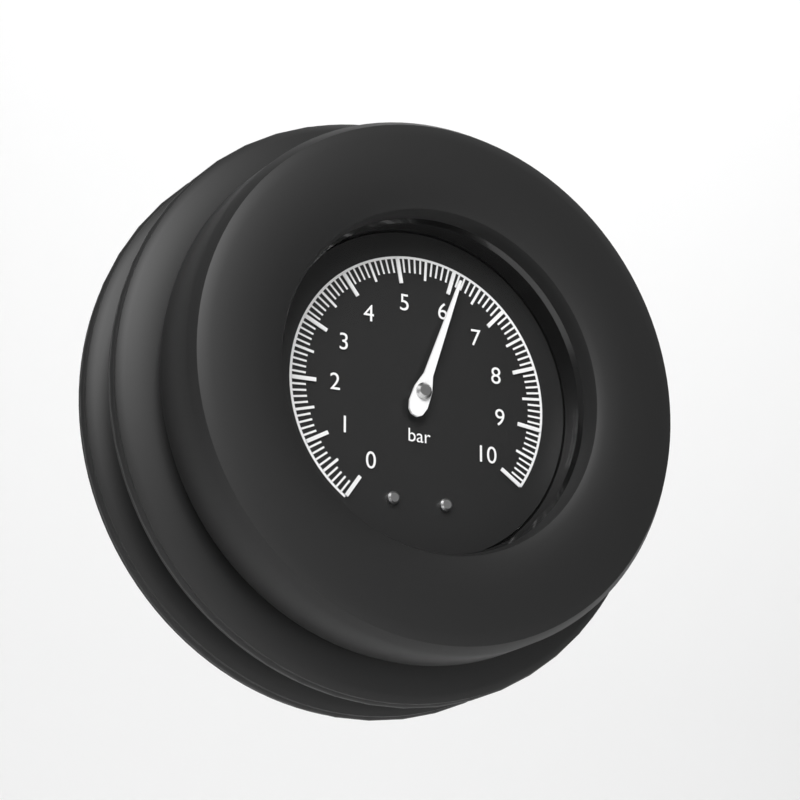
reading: 6.1 bar
